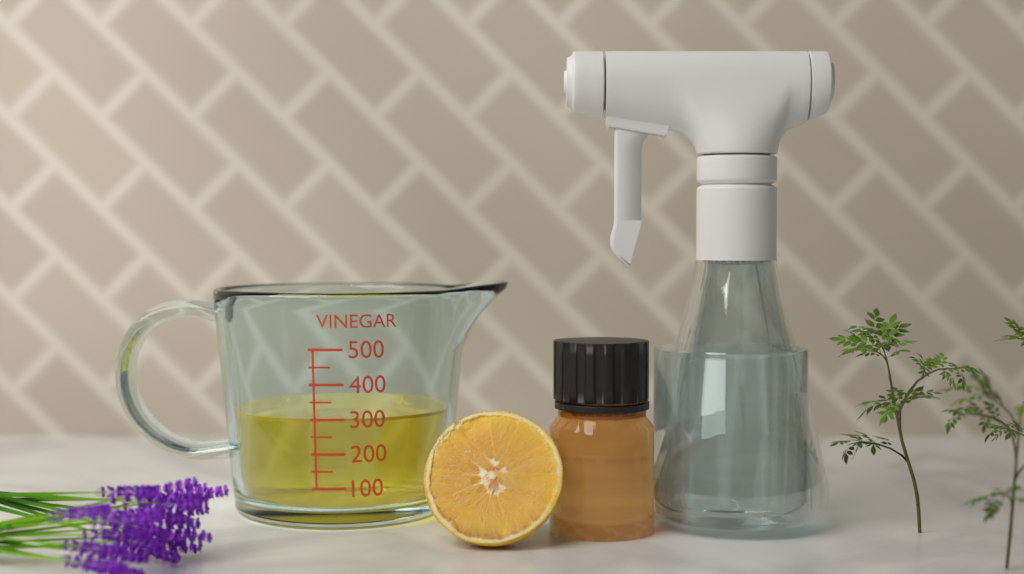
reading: 300 (no unit)
